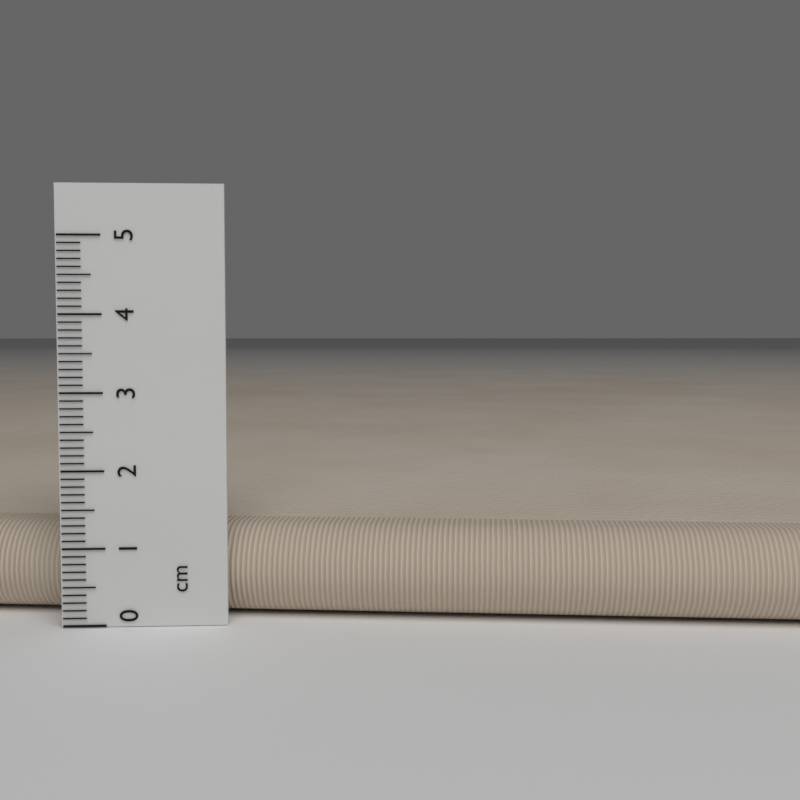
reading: 1.2 cm
